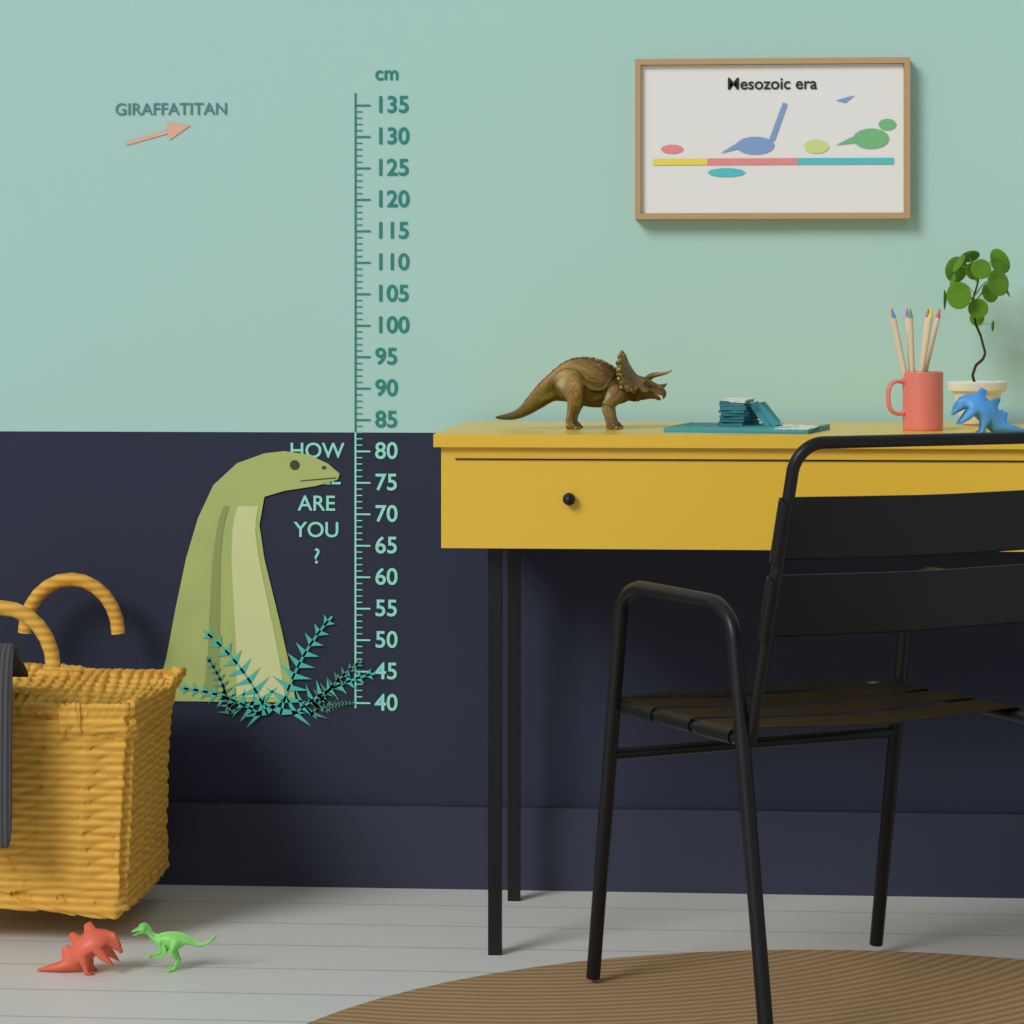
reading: 80 cm
